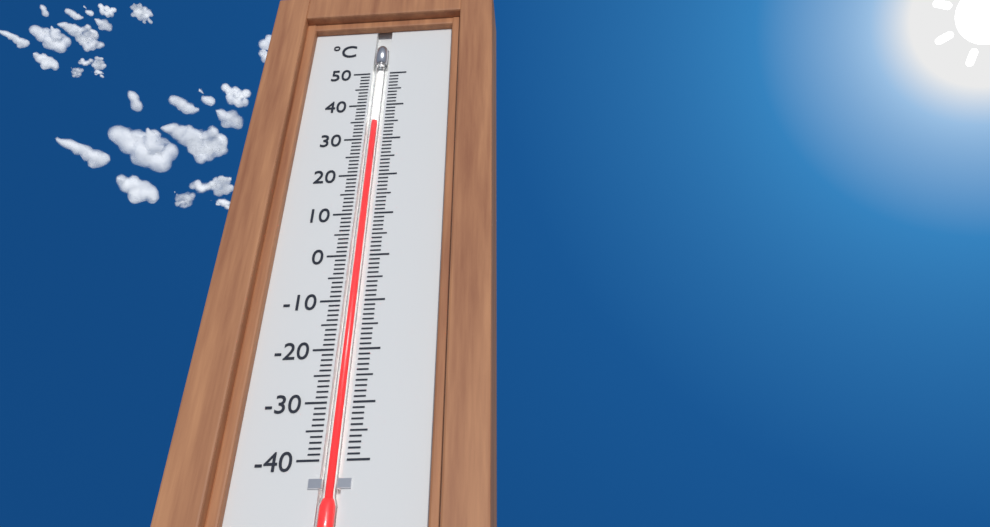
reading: 35 °C
